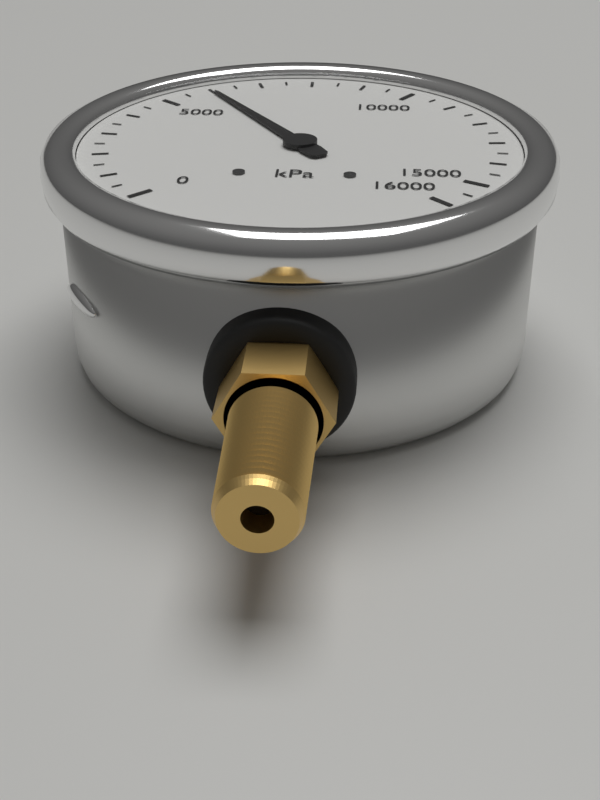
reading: 6000 kPa
